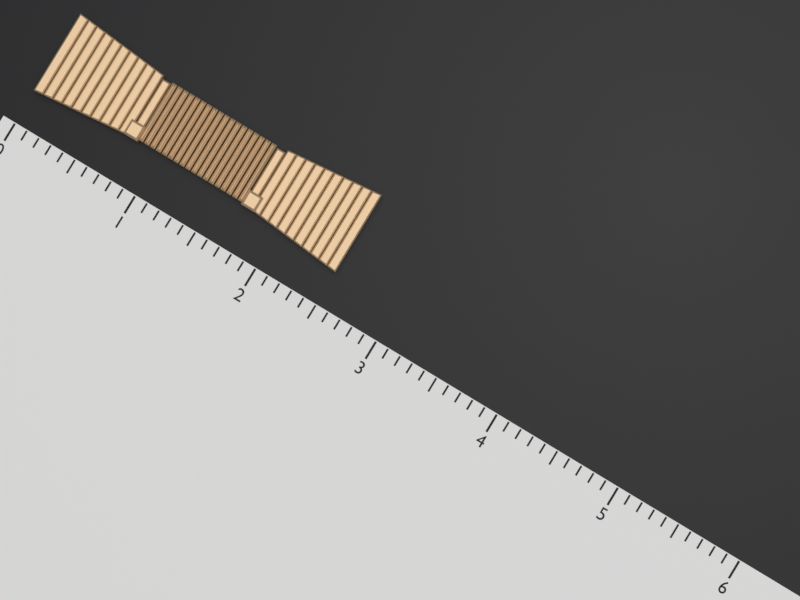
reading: 2.5 (no unit)
